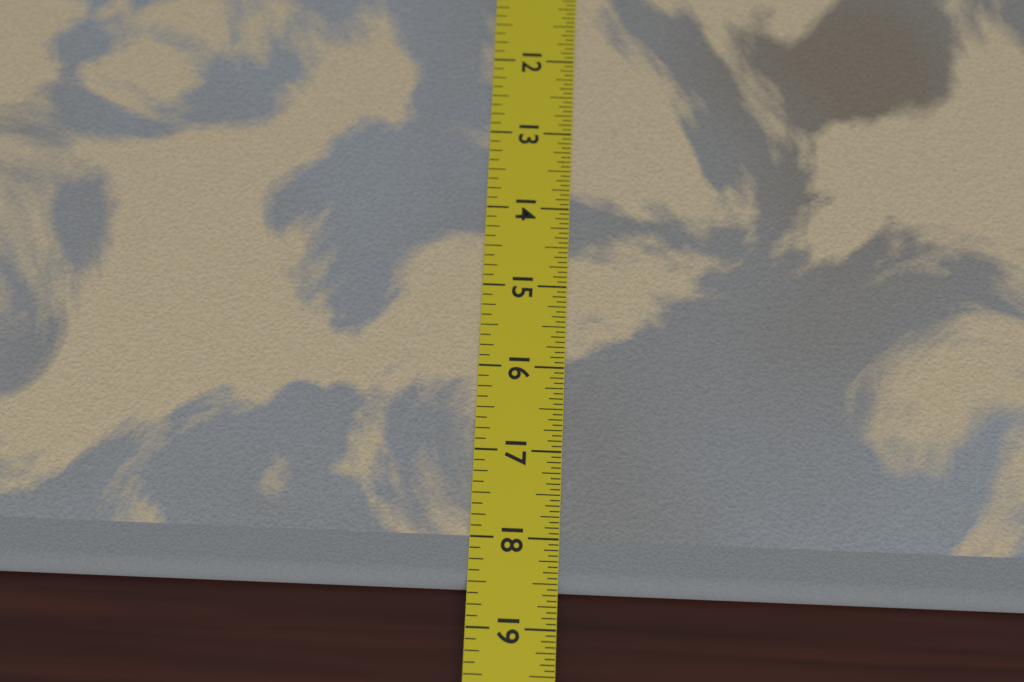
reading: 18.5625 in
